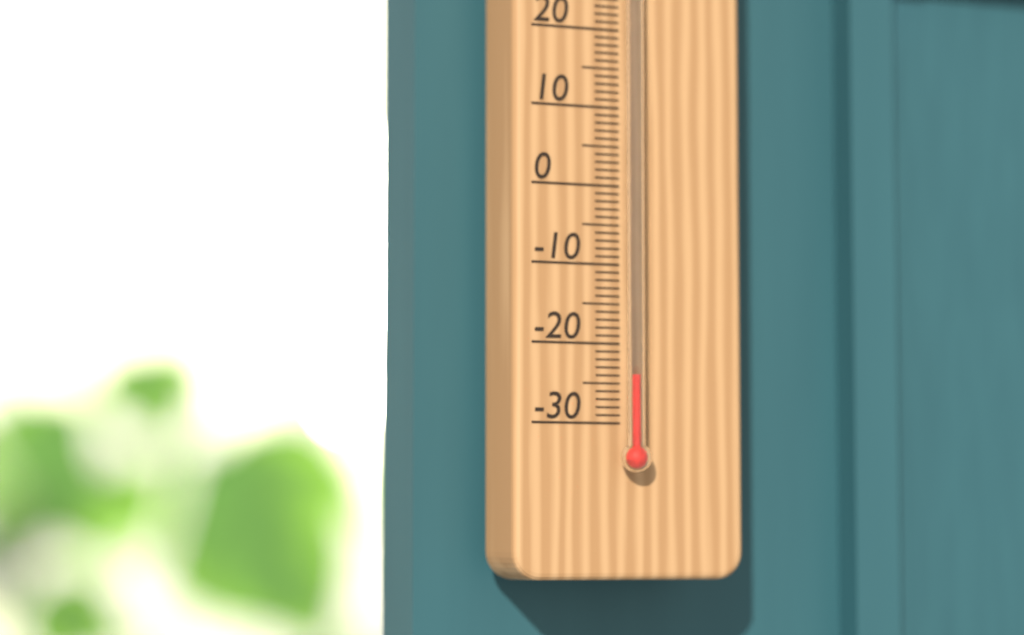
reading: -24 °C
